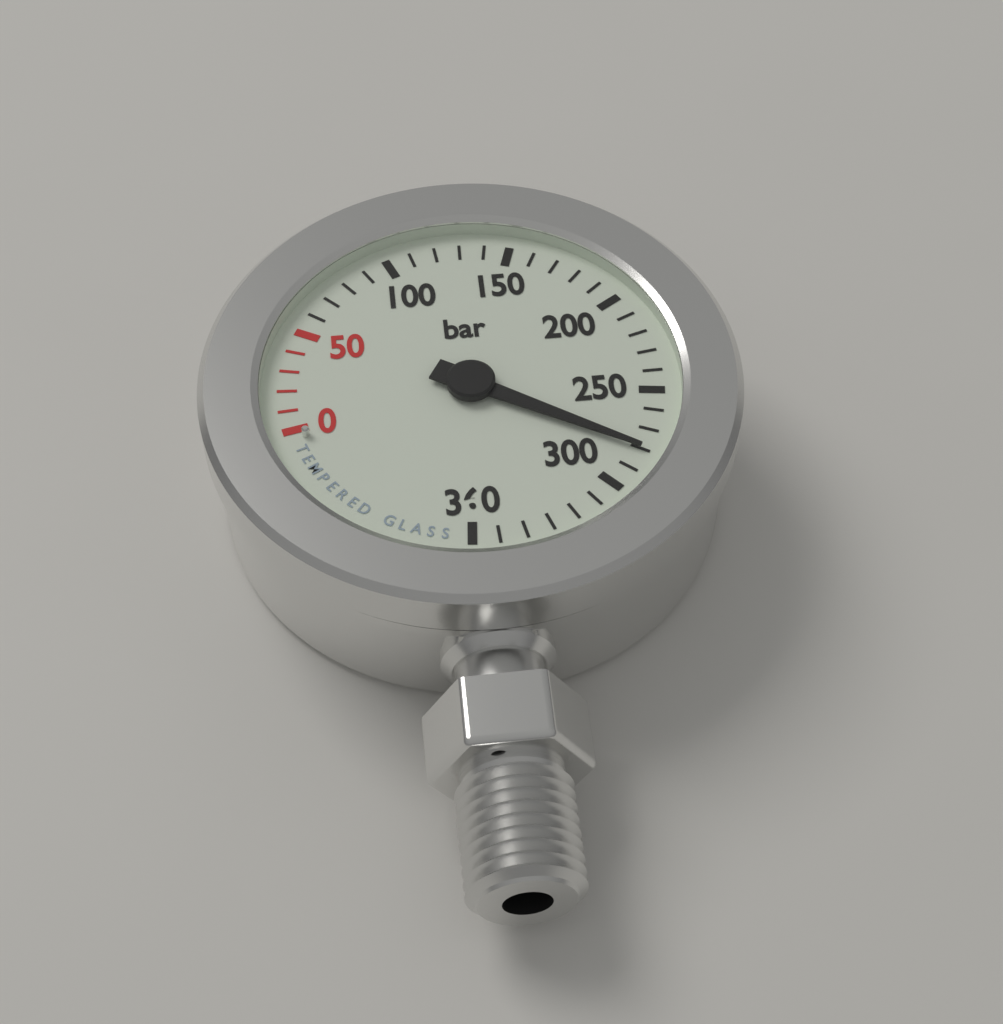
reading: 280 bar
